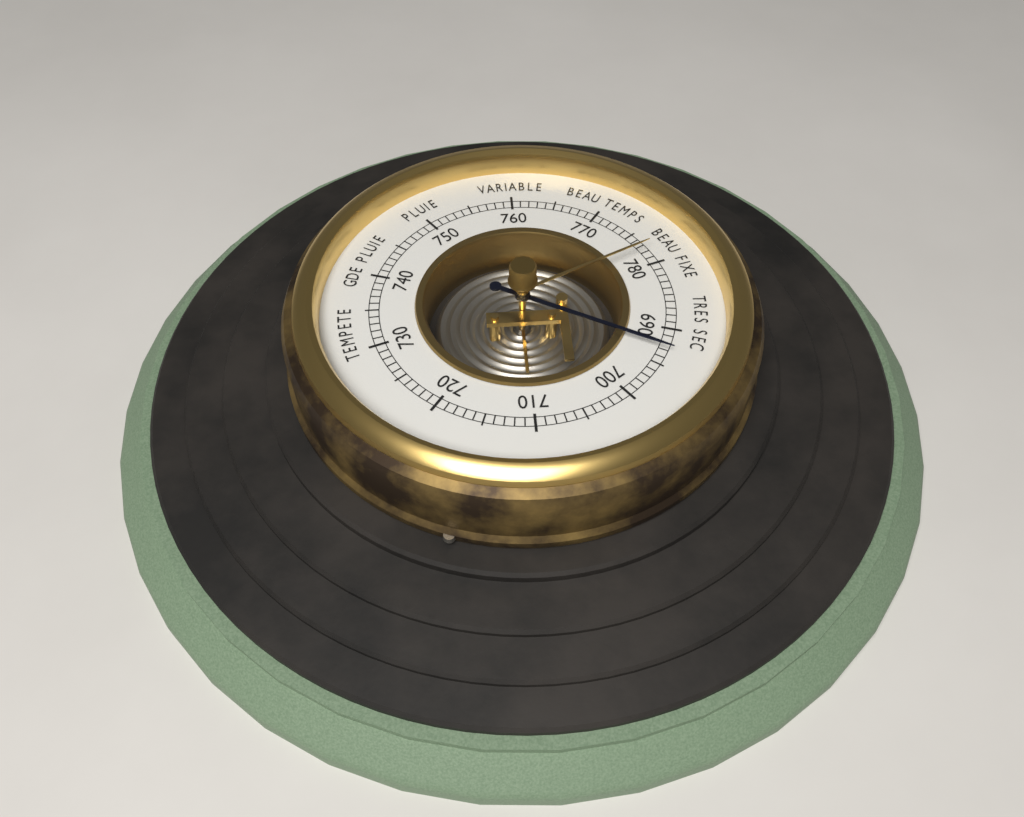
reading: 693 (no unit)
